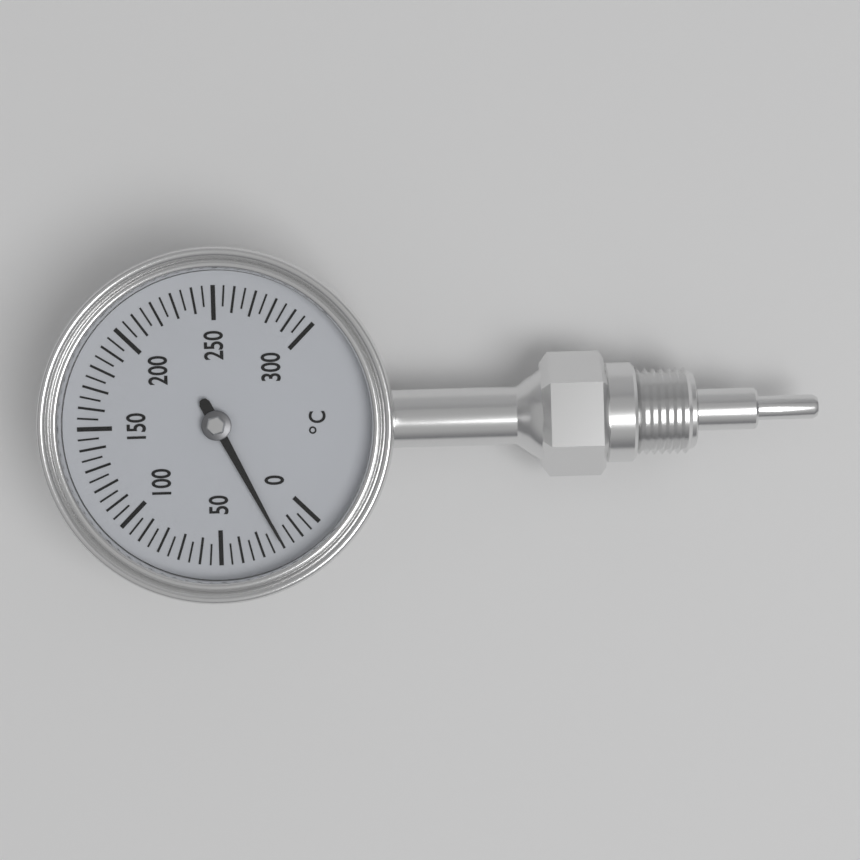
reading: 20 °C
